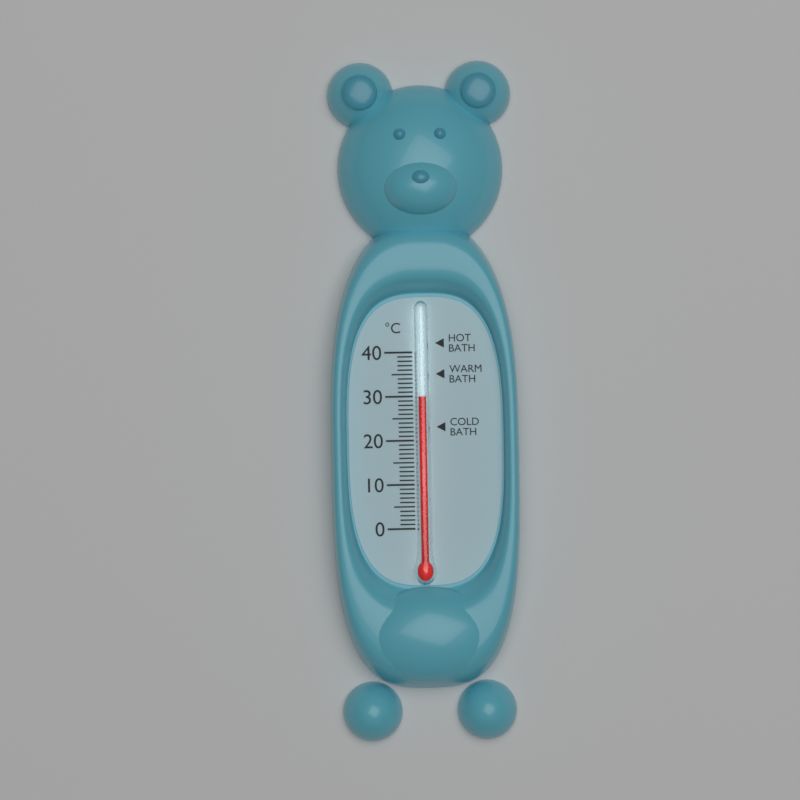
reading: 30 °C
